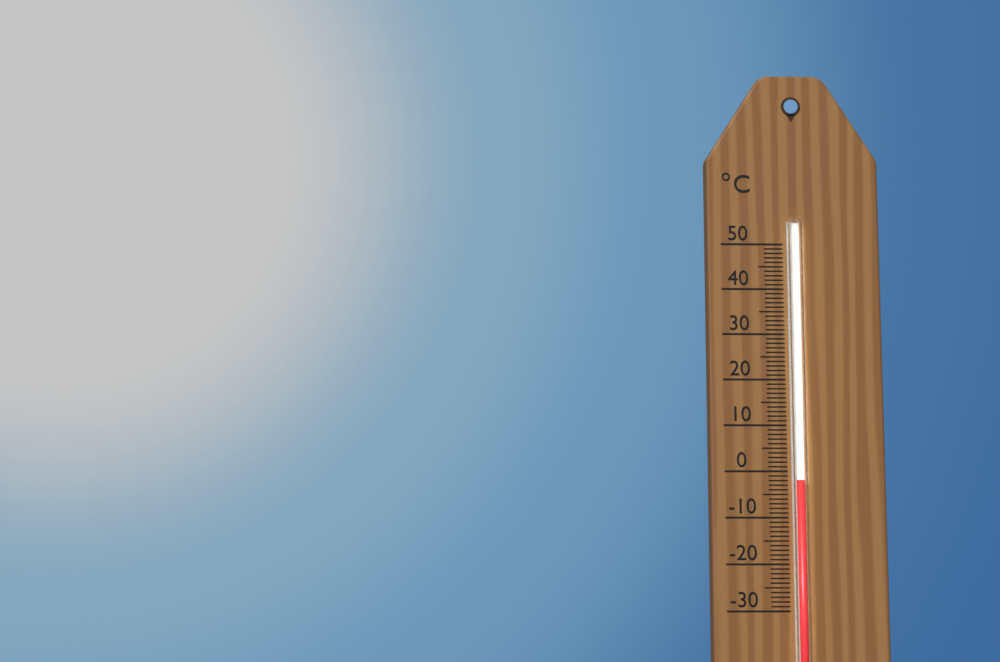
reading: -2 °C
